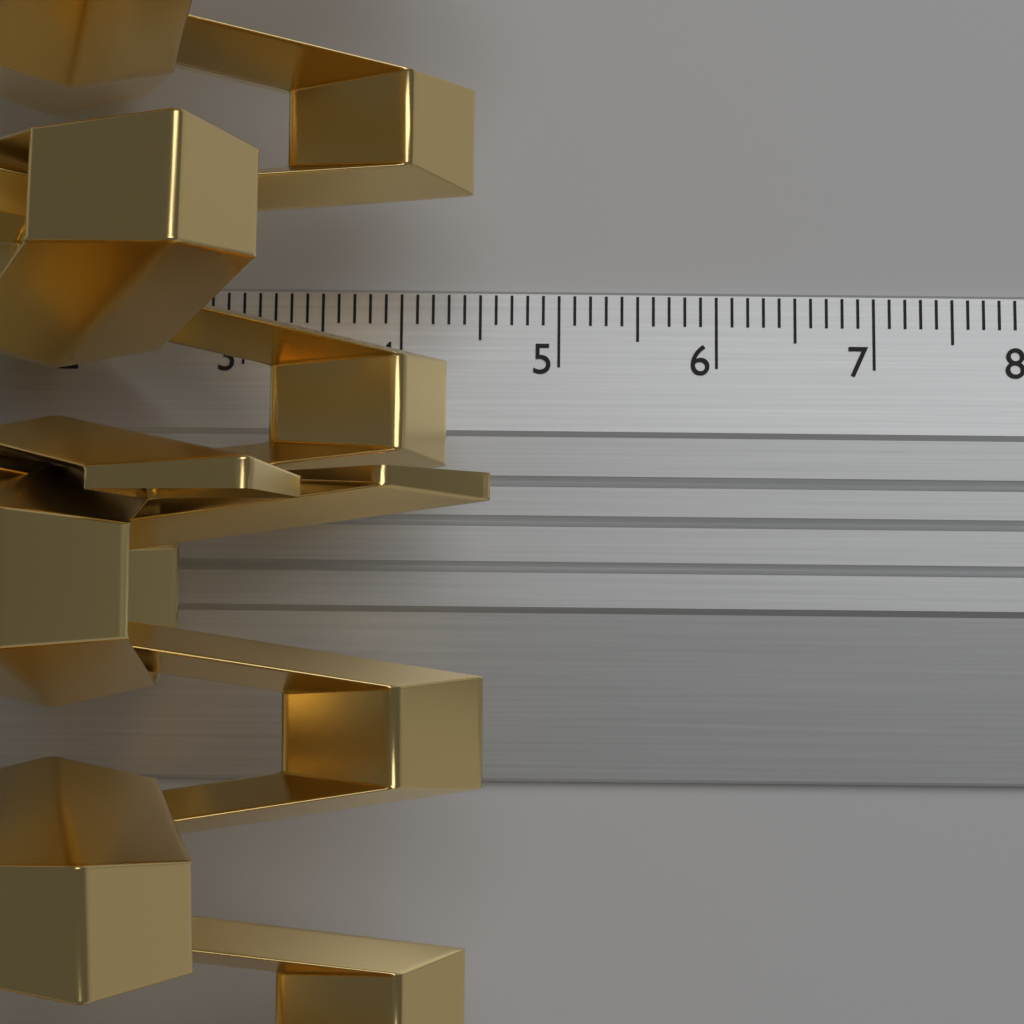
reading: 4.6 cm
